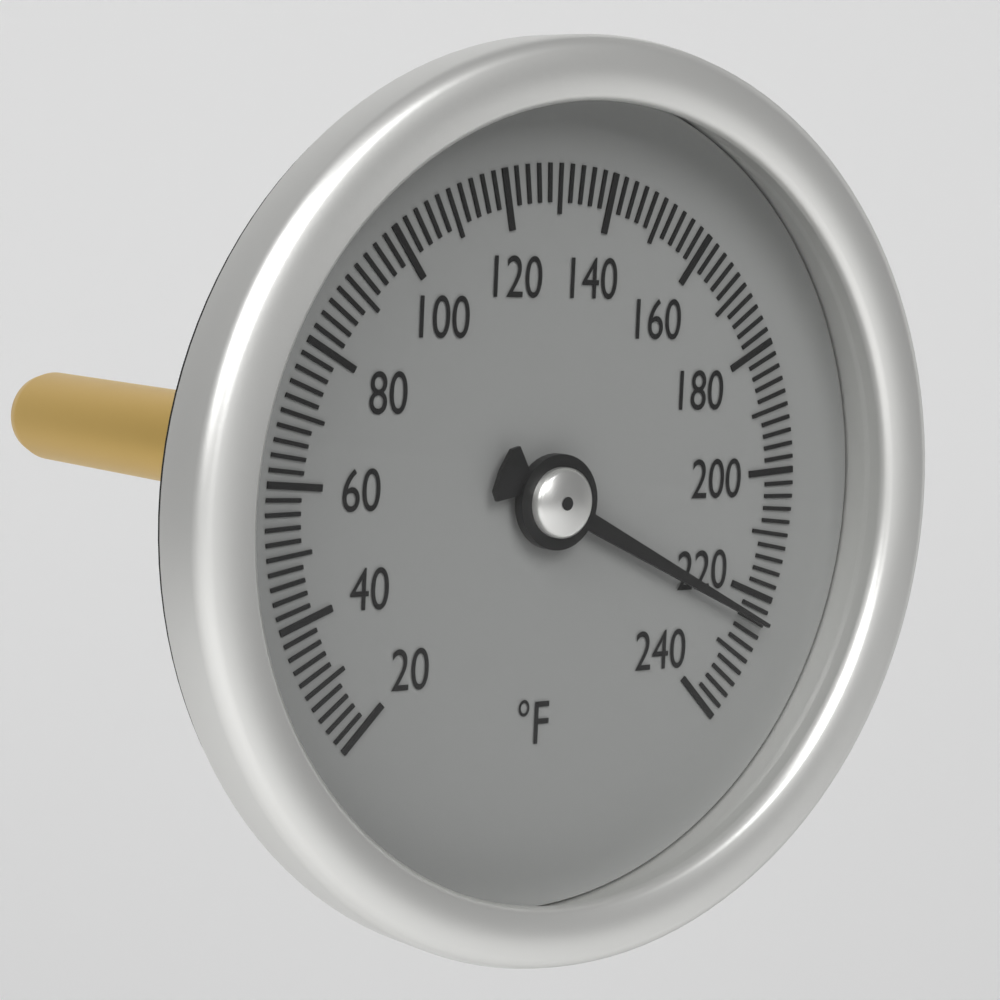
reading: 224 °F
